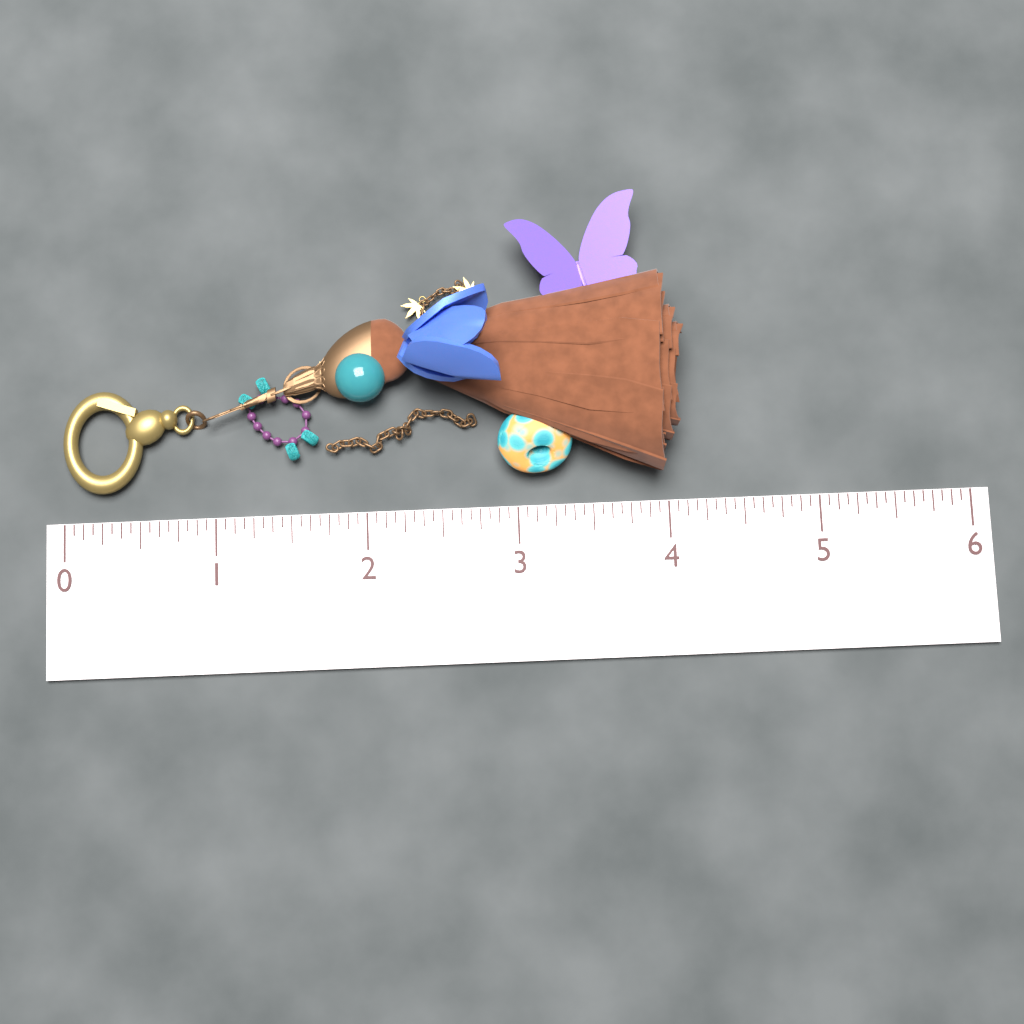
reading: 4.1250 (no unit)
